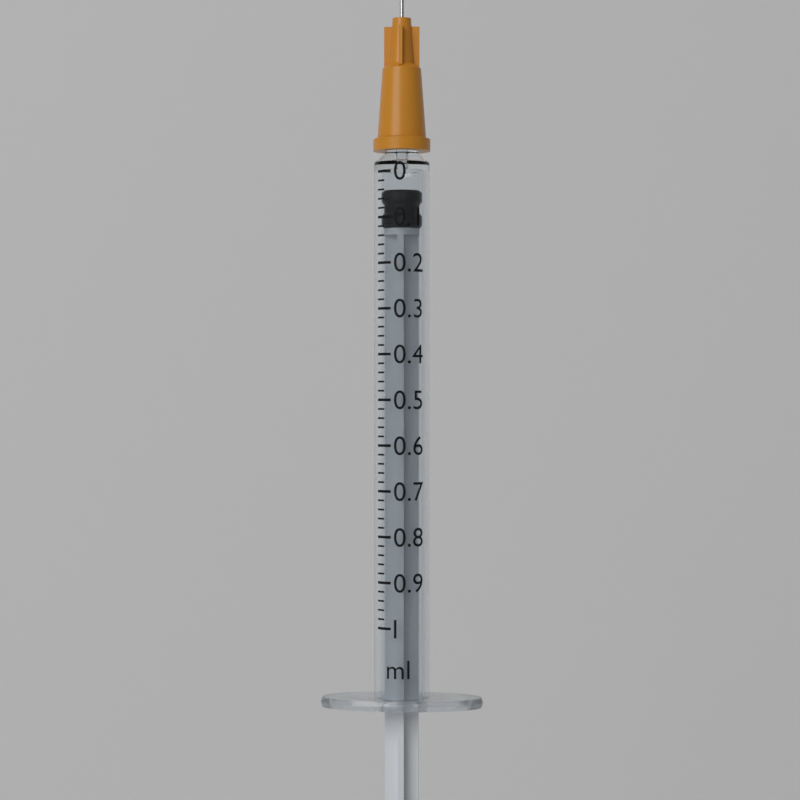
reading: 0.04 ml
